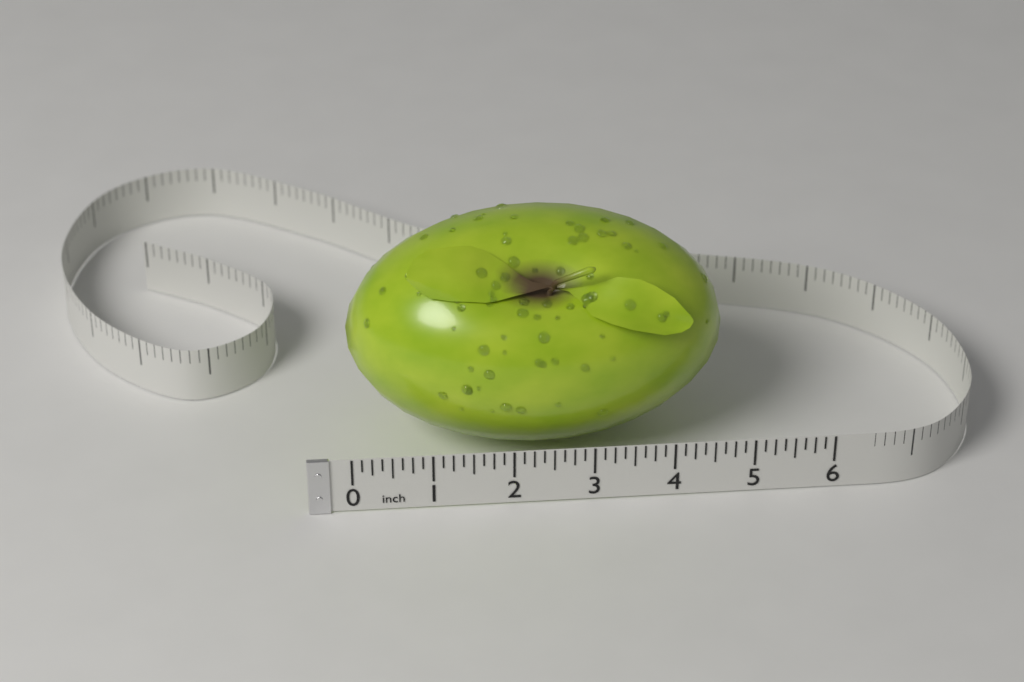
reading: 4.750 in
